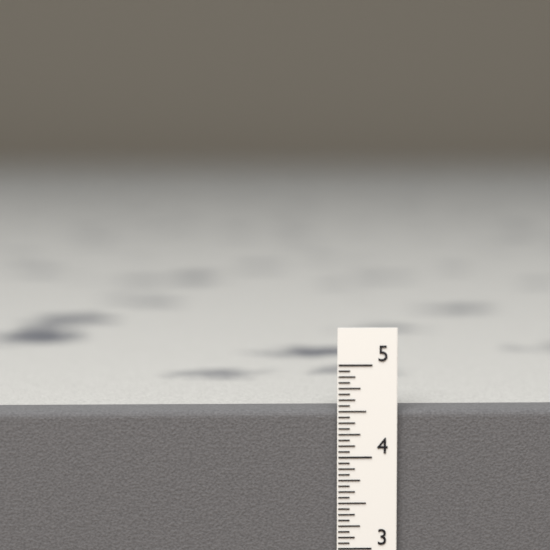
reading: 4.5000 in
